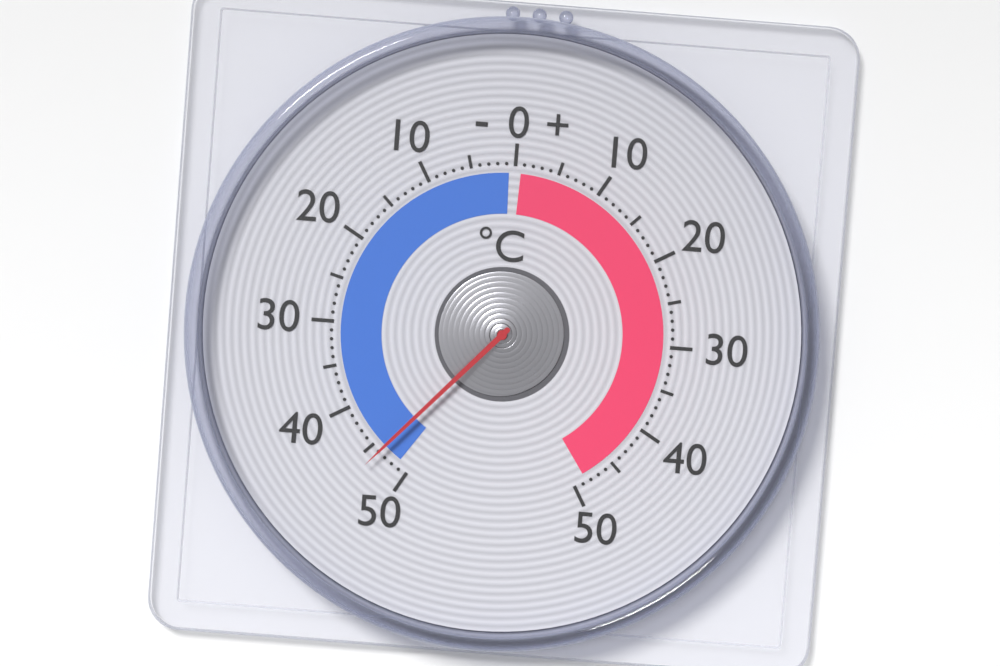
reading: -46 °C
